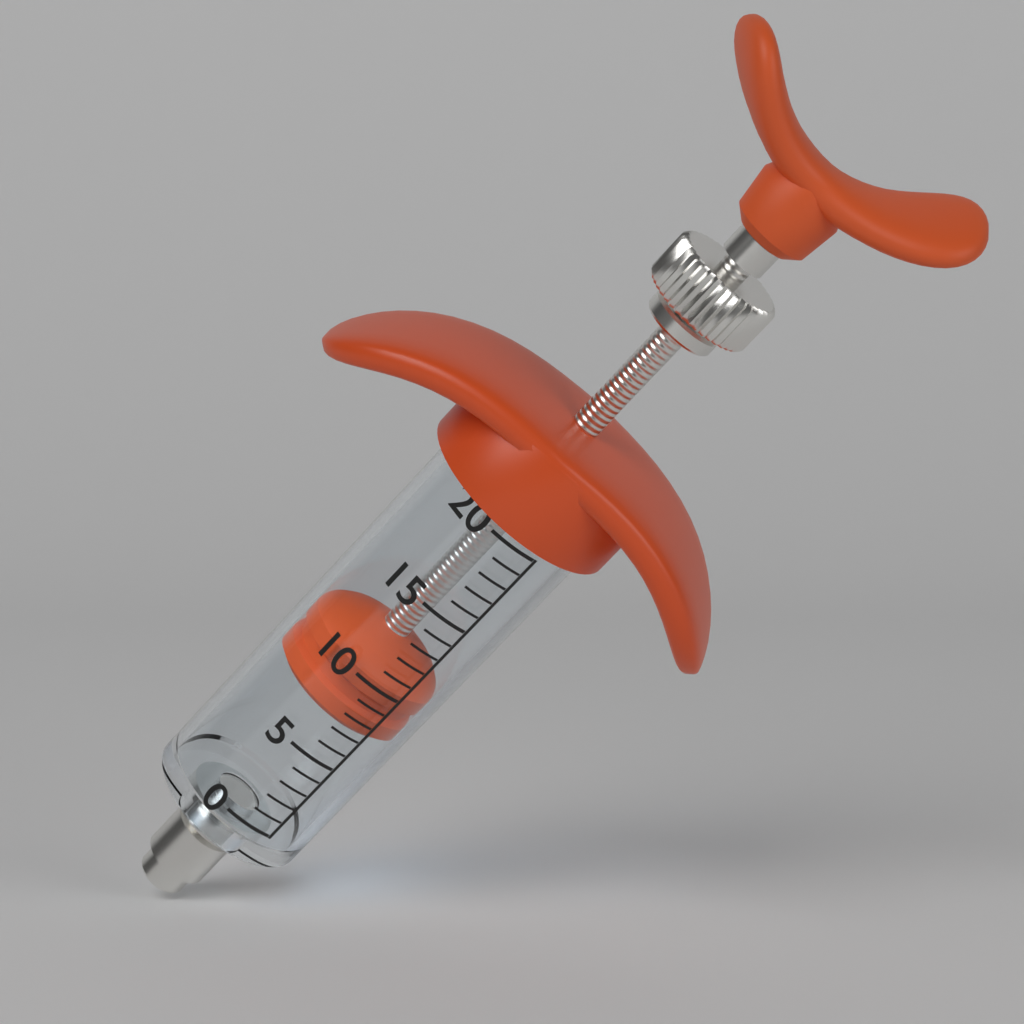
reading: 7 (no unit)
